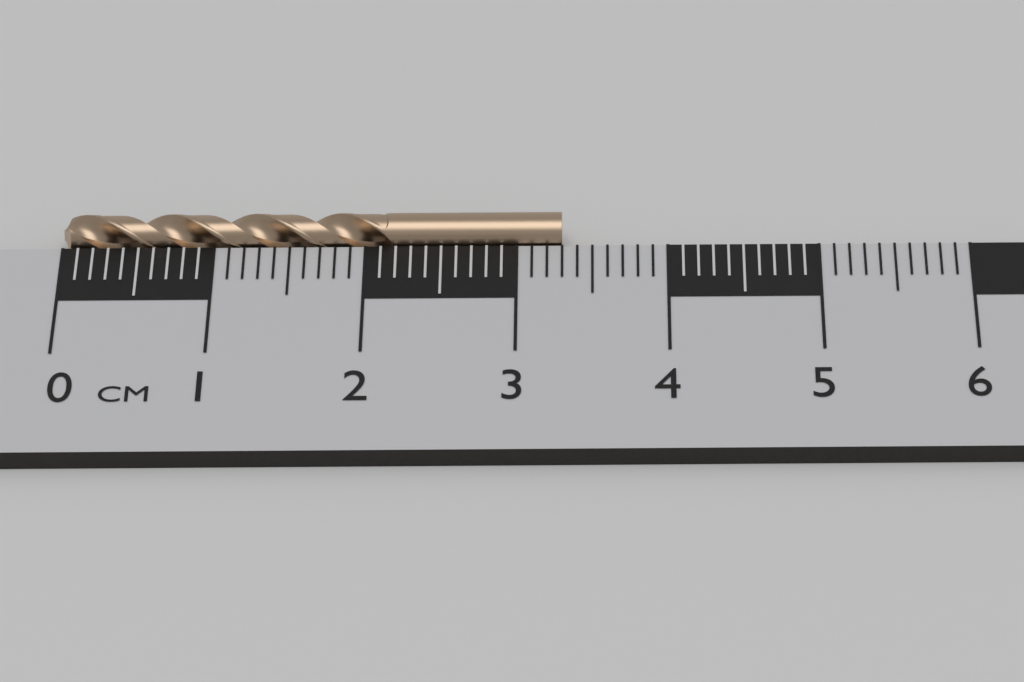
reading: 3.3 cm
